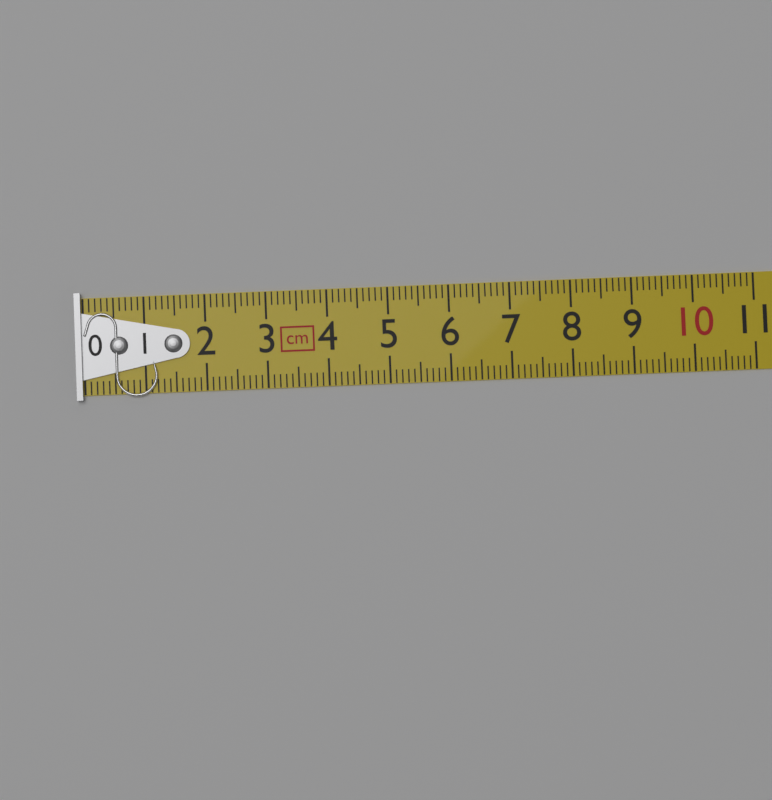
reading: 1.2 cm
